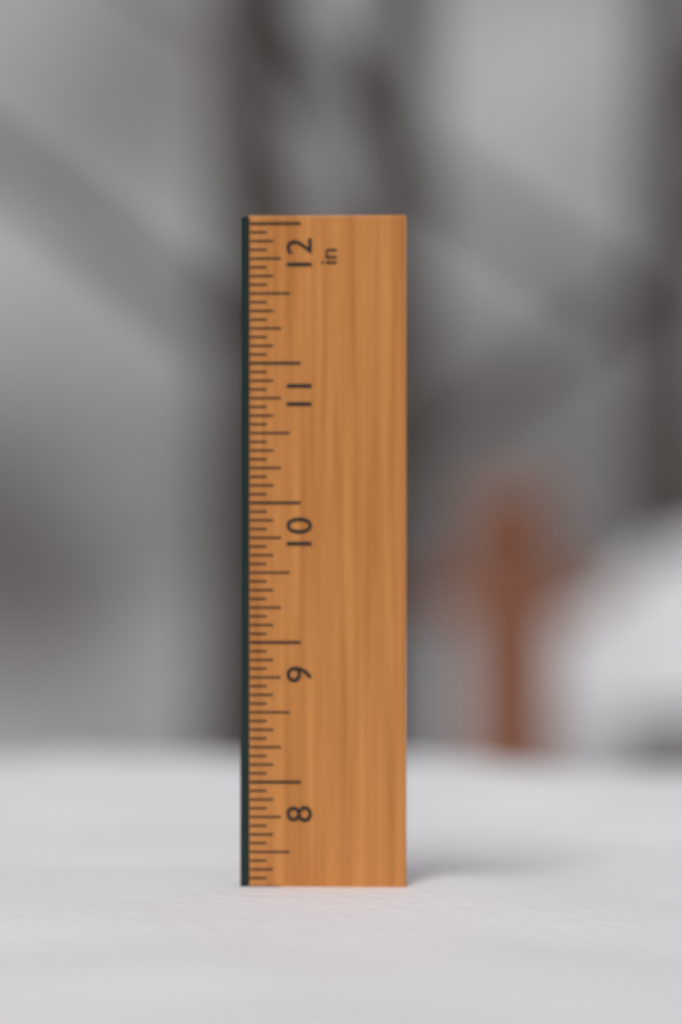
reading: 7.2500 in
